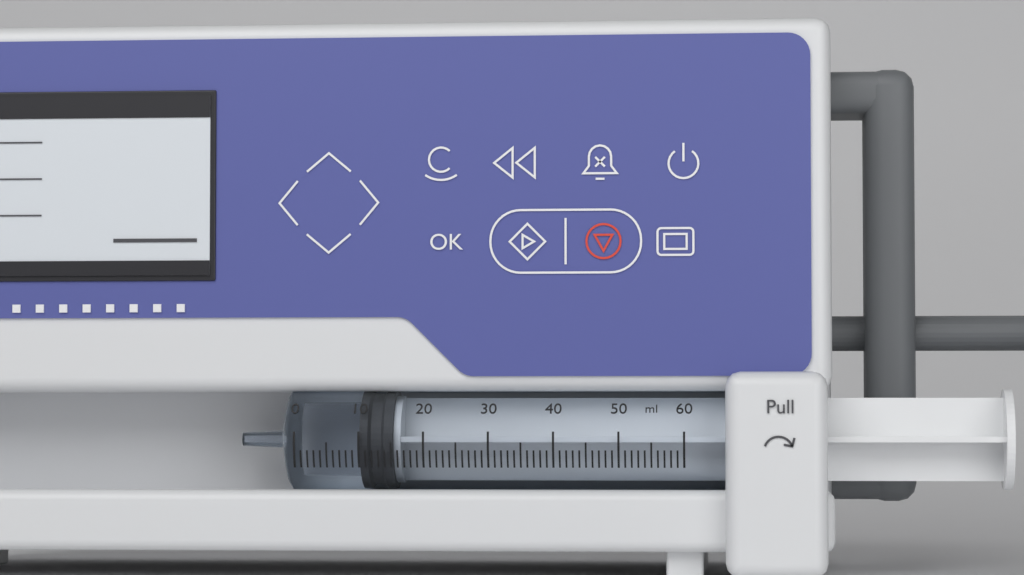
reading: 10 ml
